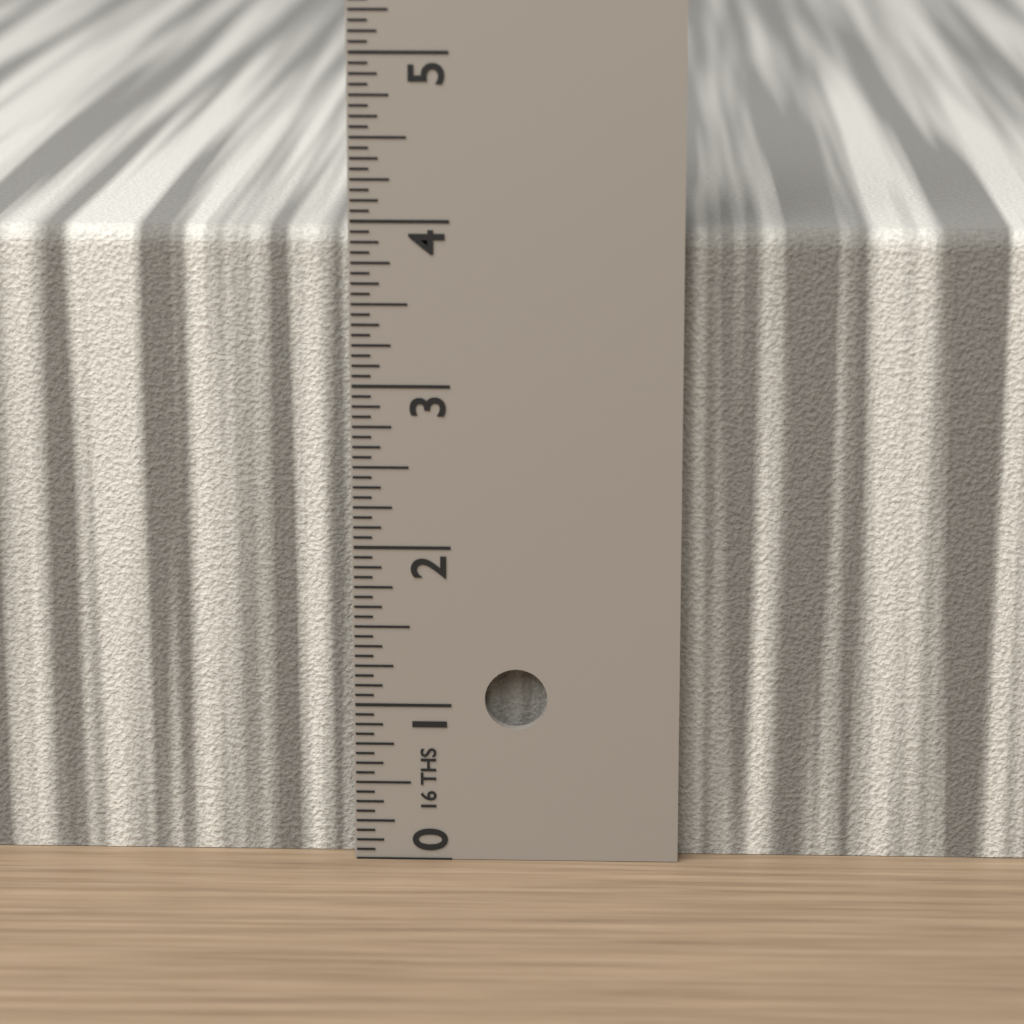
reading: 3.9375 in
